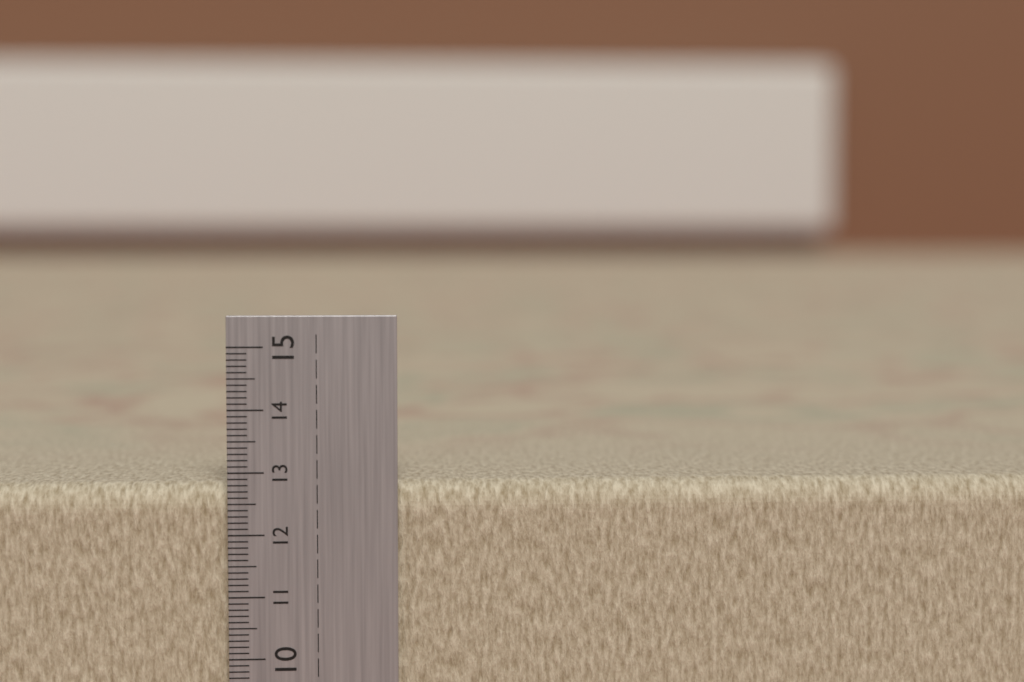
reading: 12.8 cm
